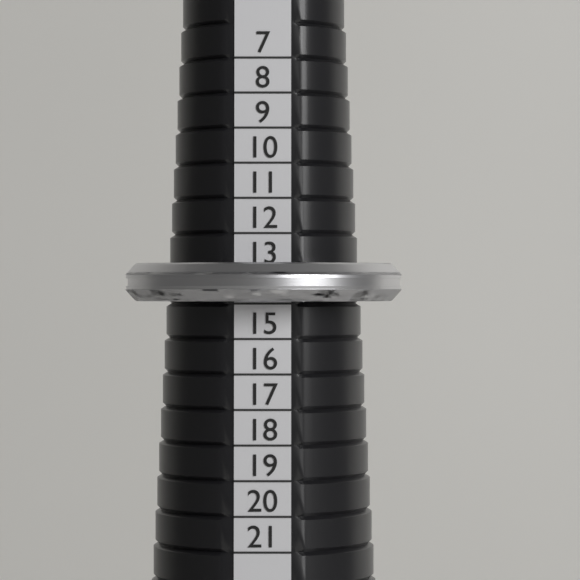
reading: 14 (no unit)
